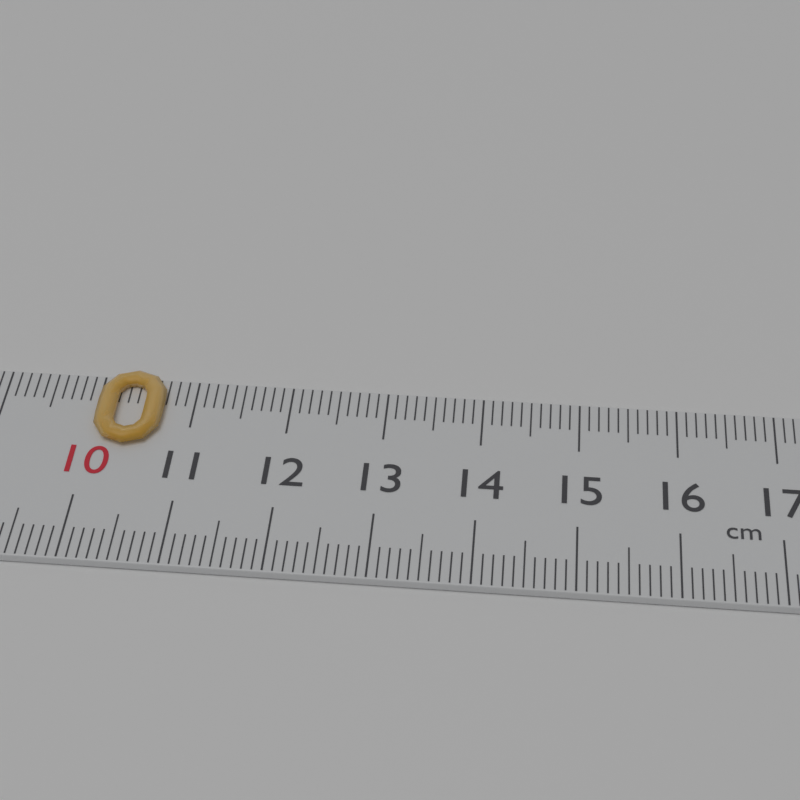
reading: 10.7 cm
